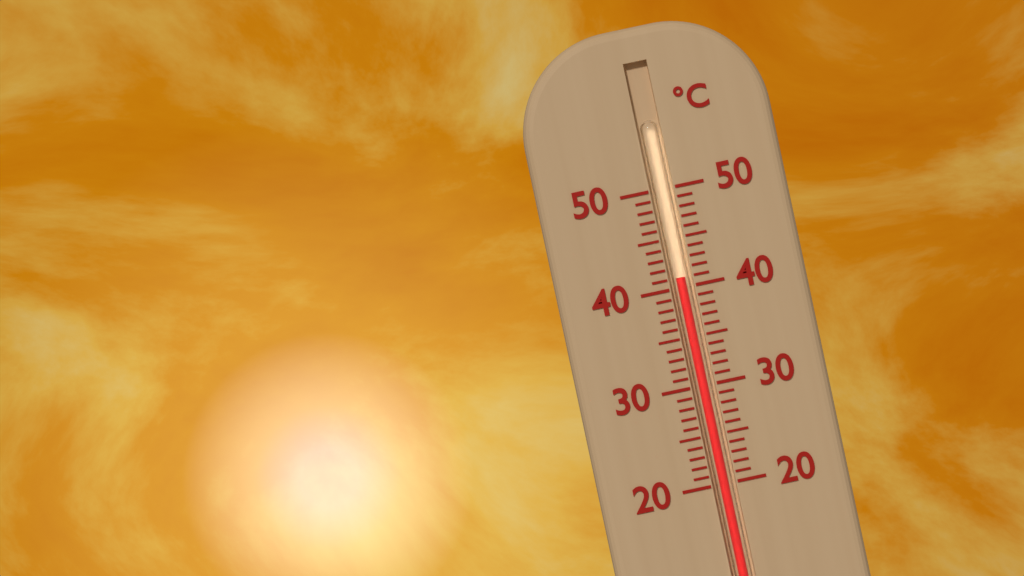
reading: 41 °C
